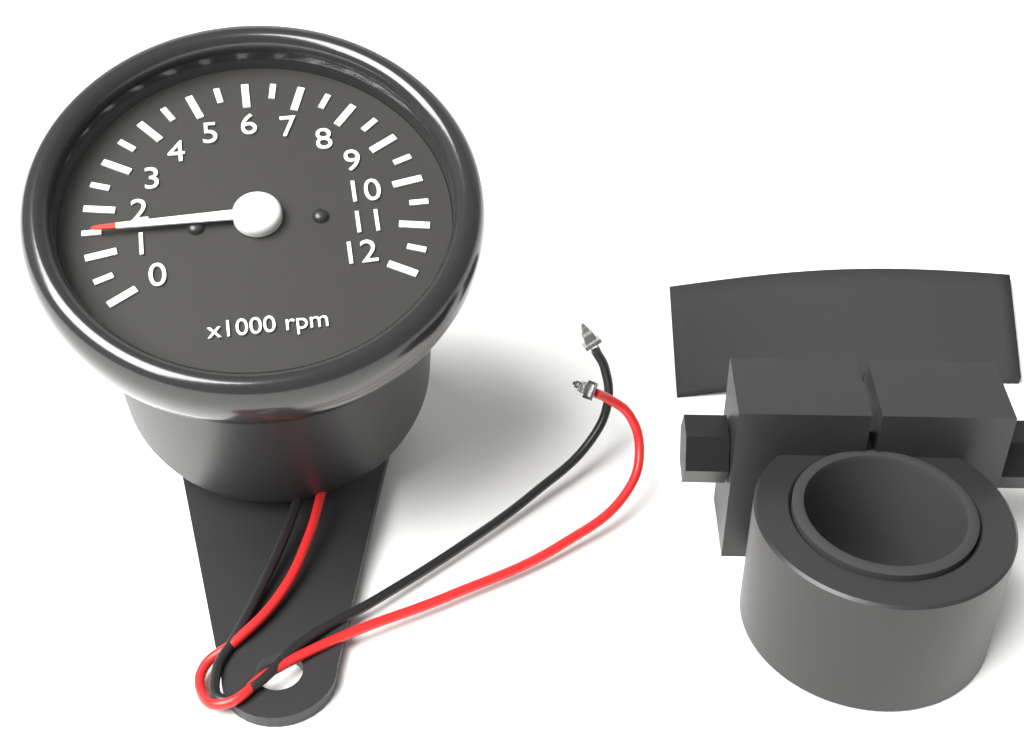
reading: 1.5 x1000 rpm
